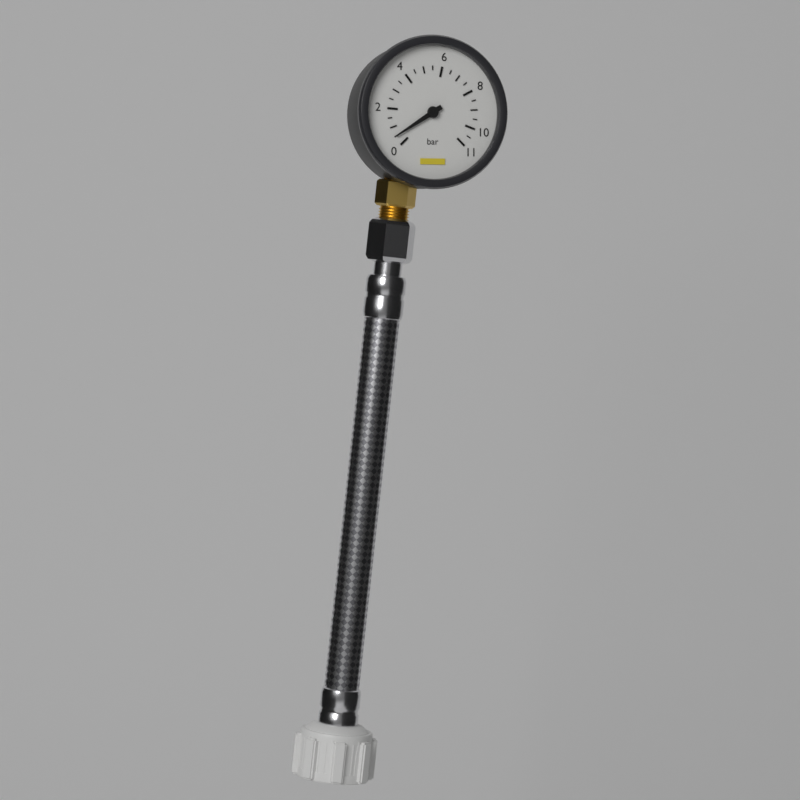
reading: 0.5 bar
